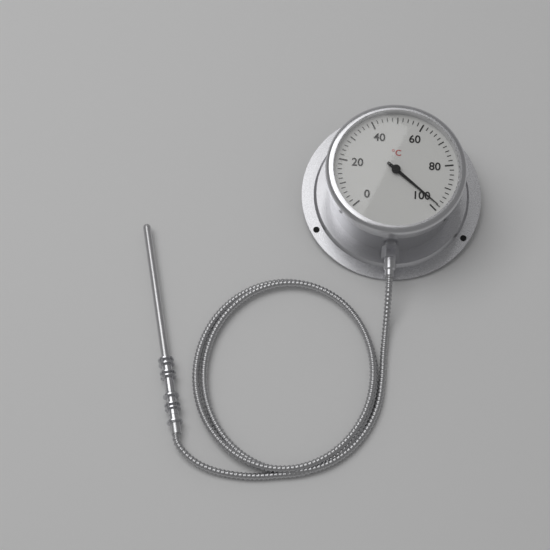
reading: 98 °C
